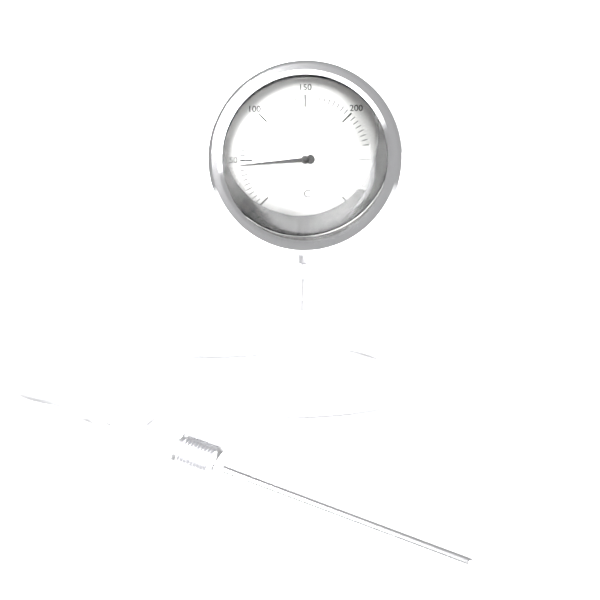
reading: 45 °C
